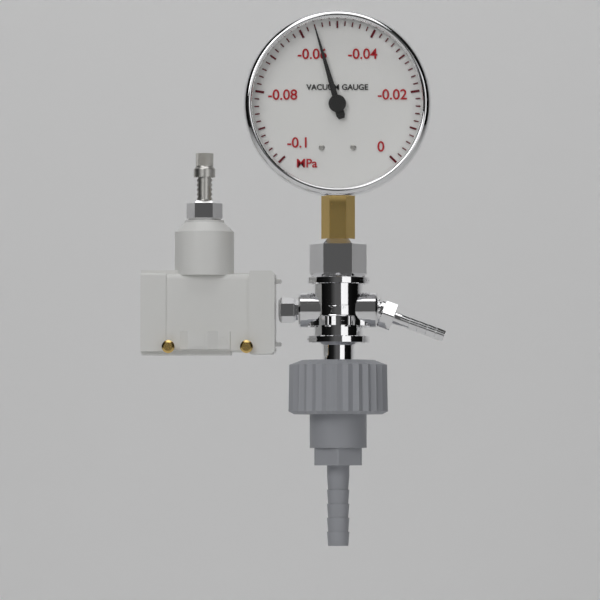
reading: -0.056 MPa
